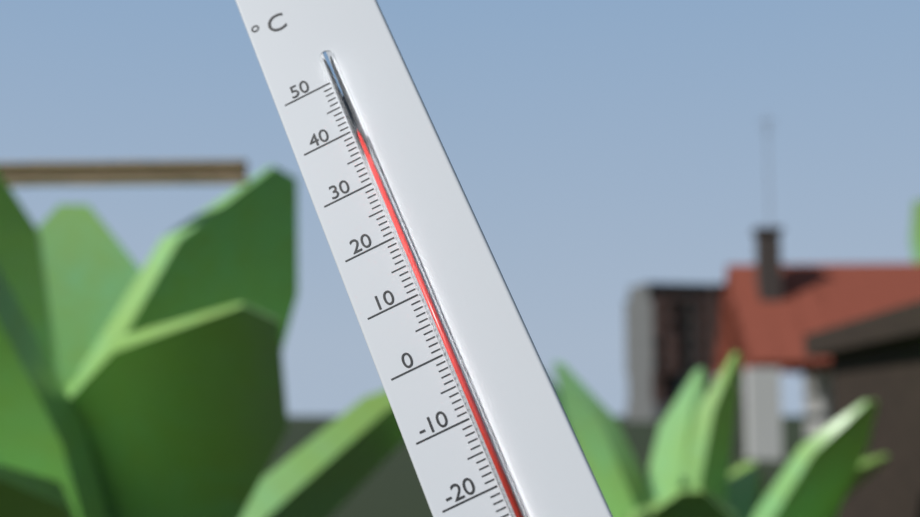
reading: 39 °C
